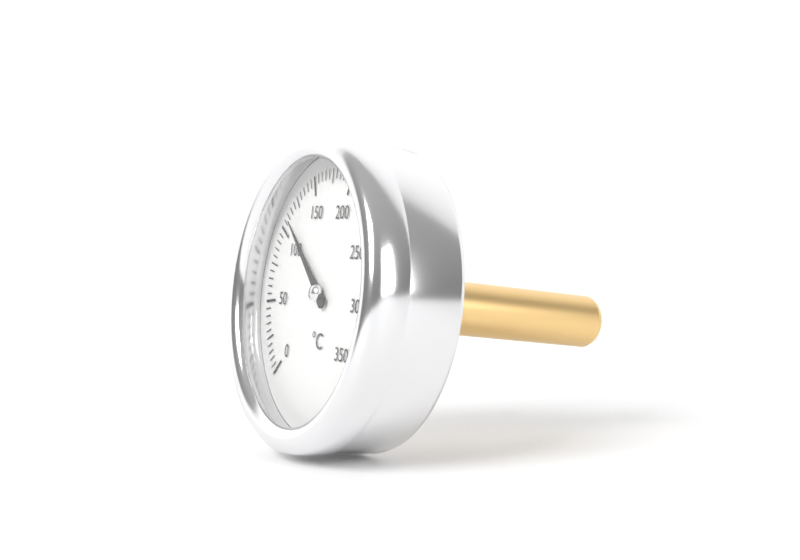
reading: 110 °C
